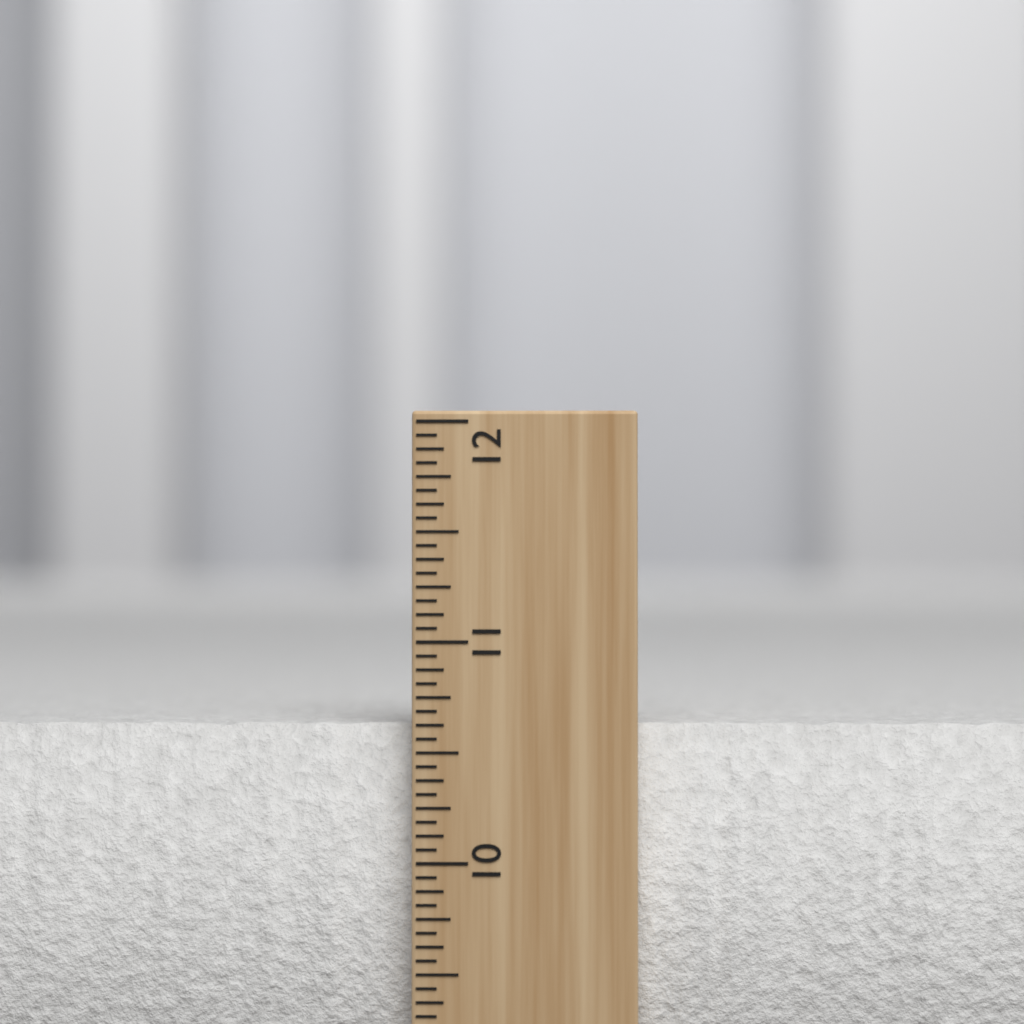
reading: 10.6250 inch
